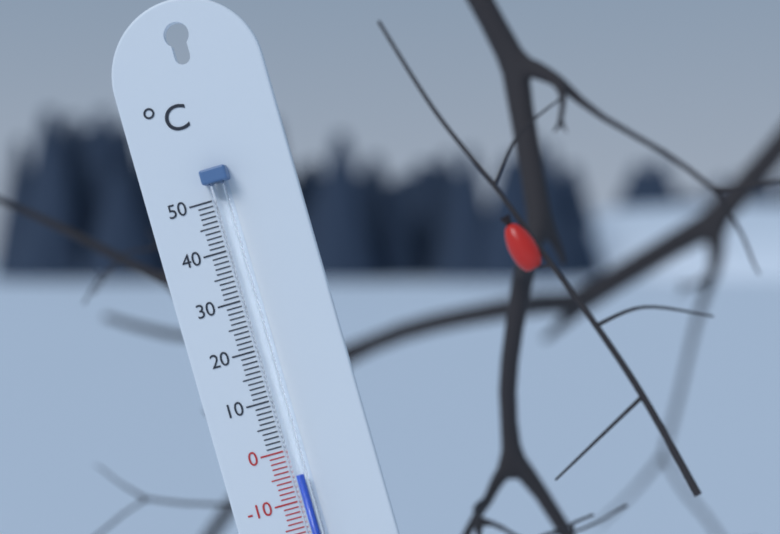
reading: -5 °C
